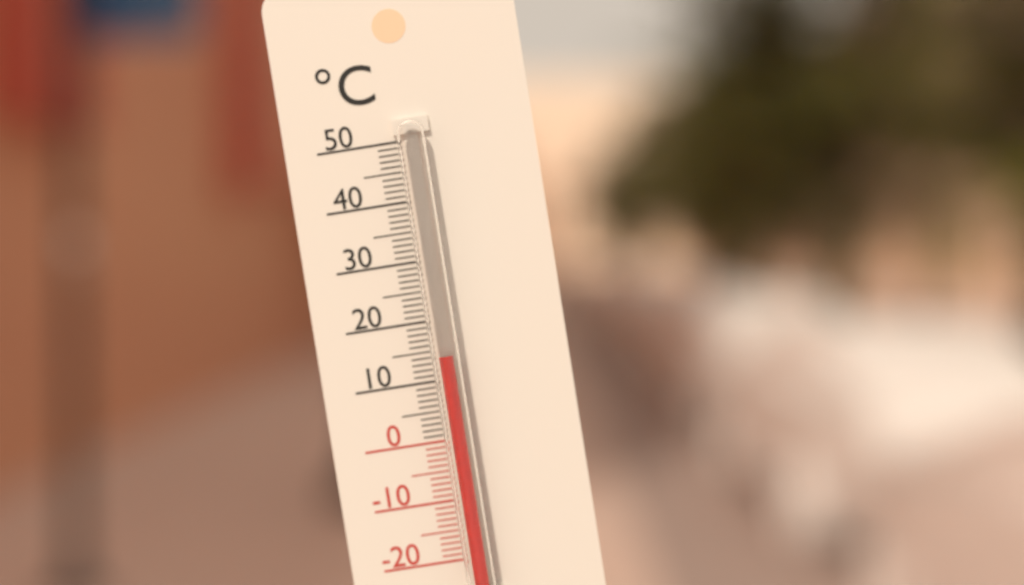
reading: 14 °C
